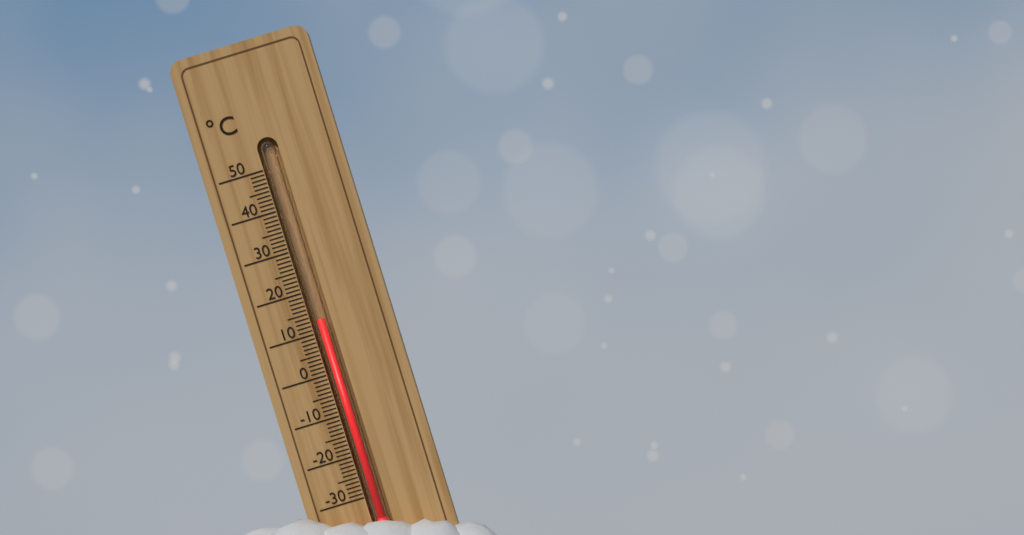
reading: 13 °C
